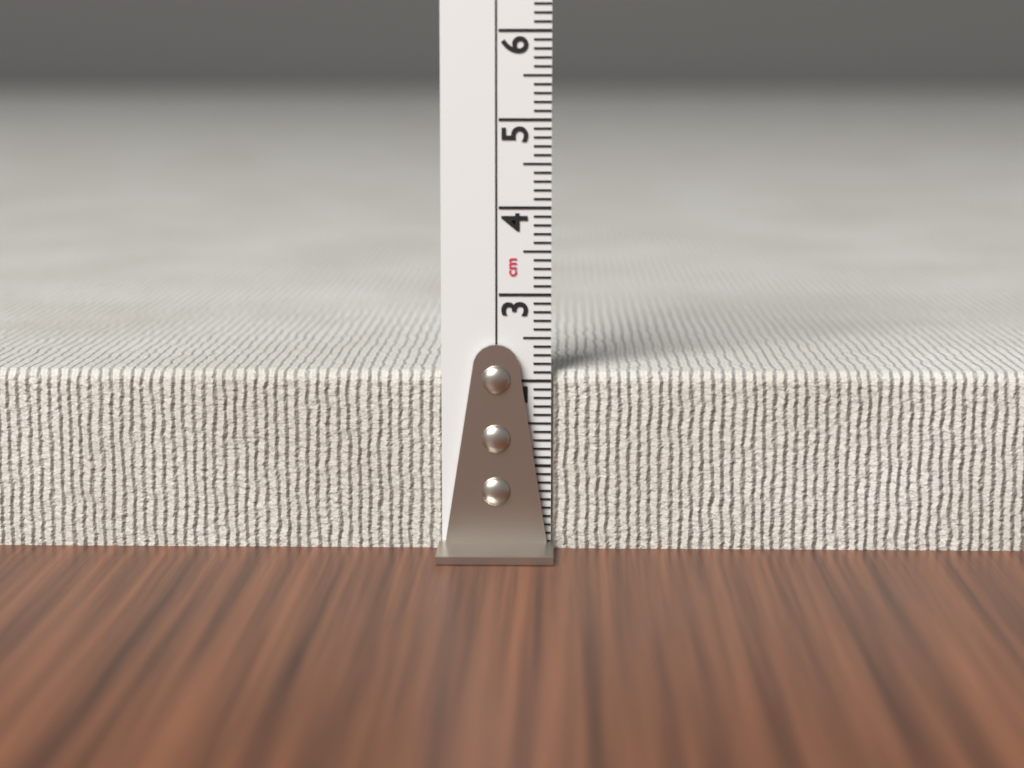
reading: 2.1 cm
